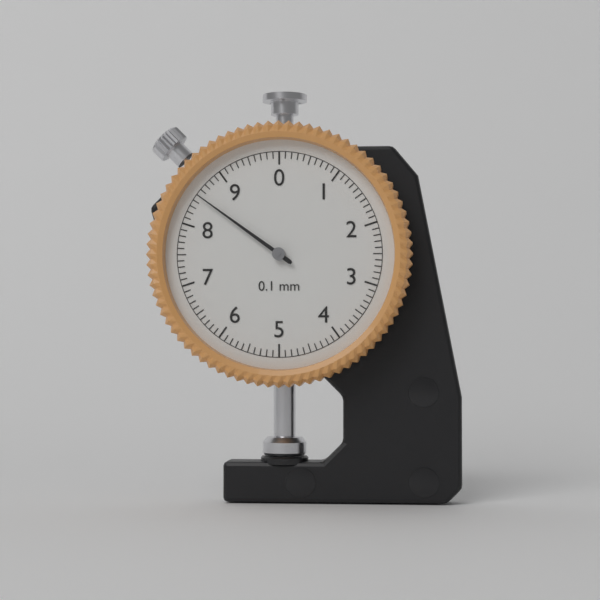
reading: 8.5 mm
